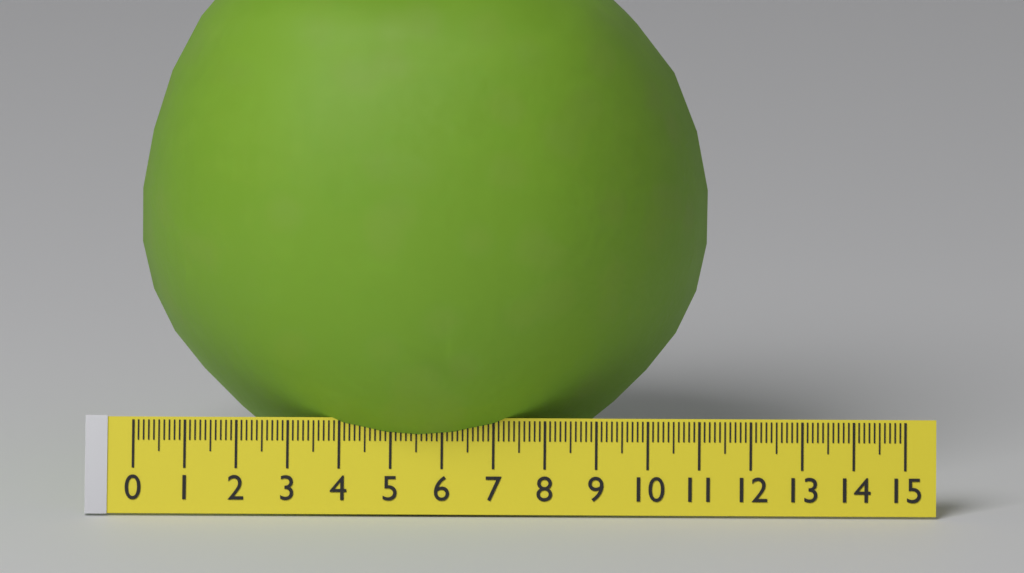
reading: 11.1 (no unit)
